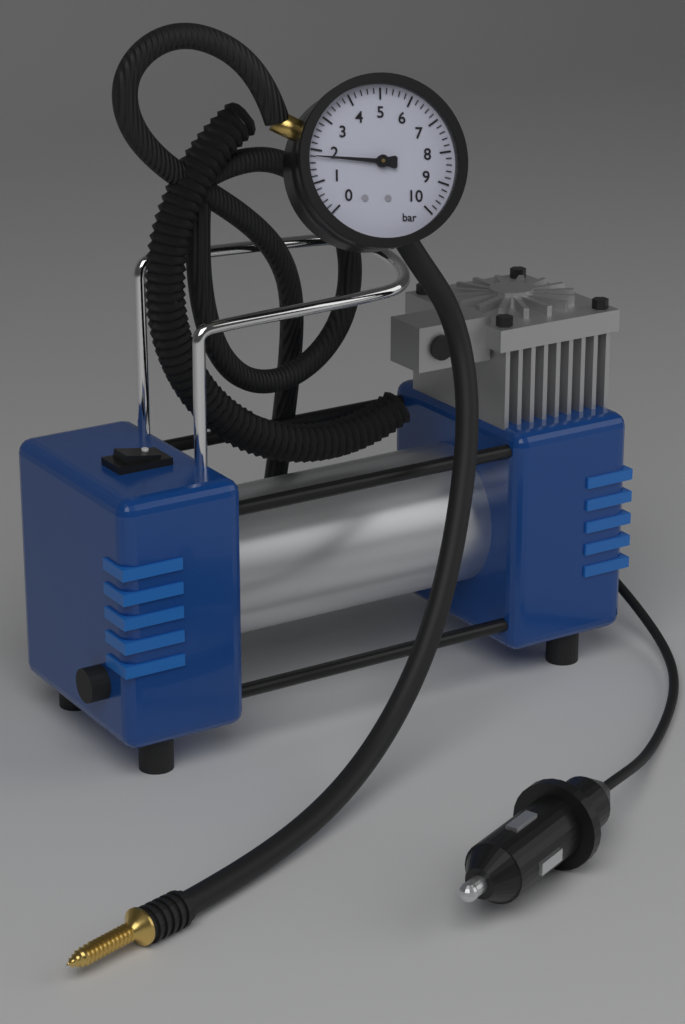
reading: 1.8 bar
